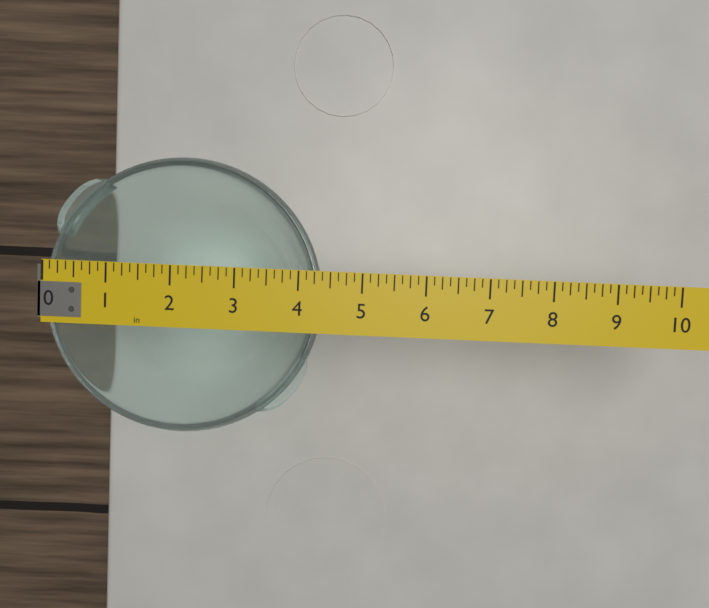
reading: 4.375 in
